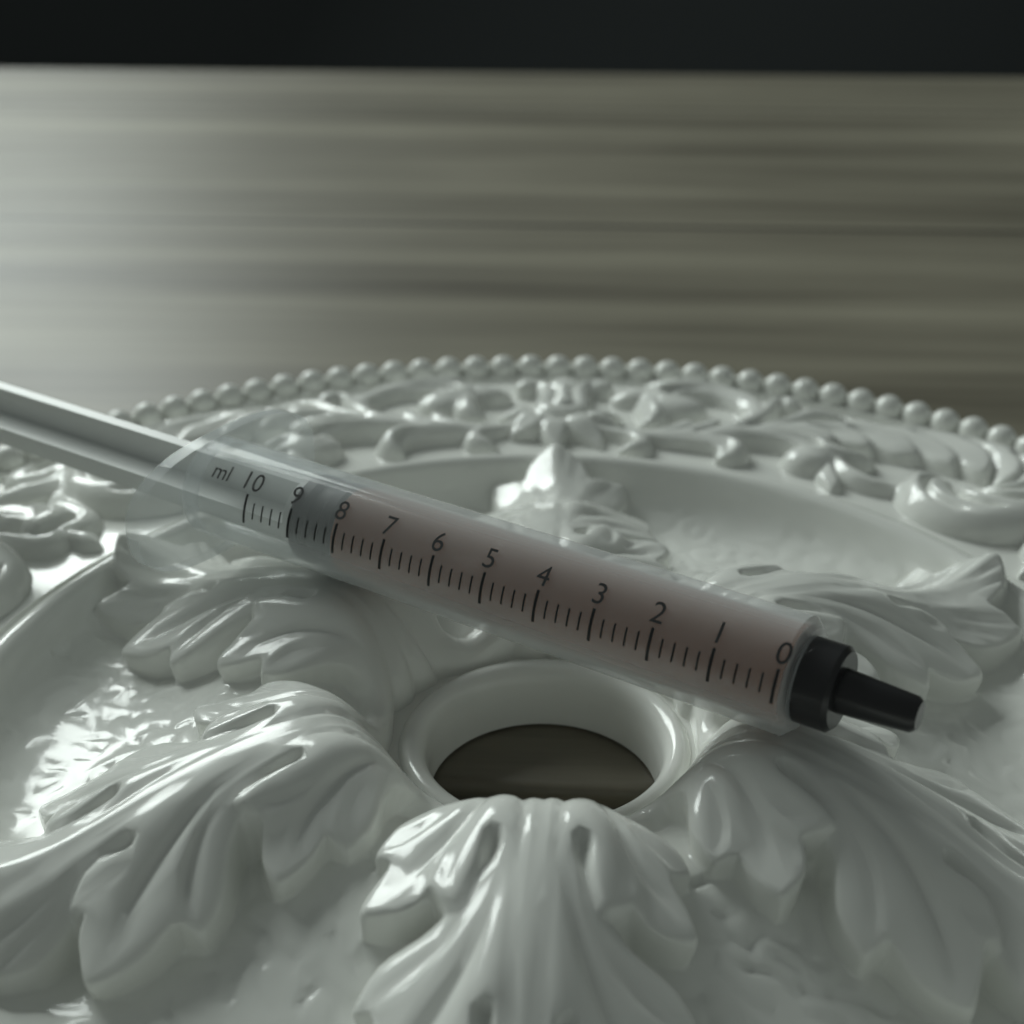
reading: 8.2 ml
